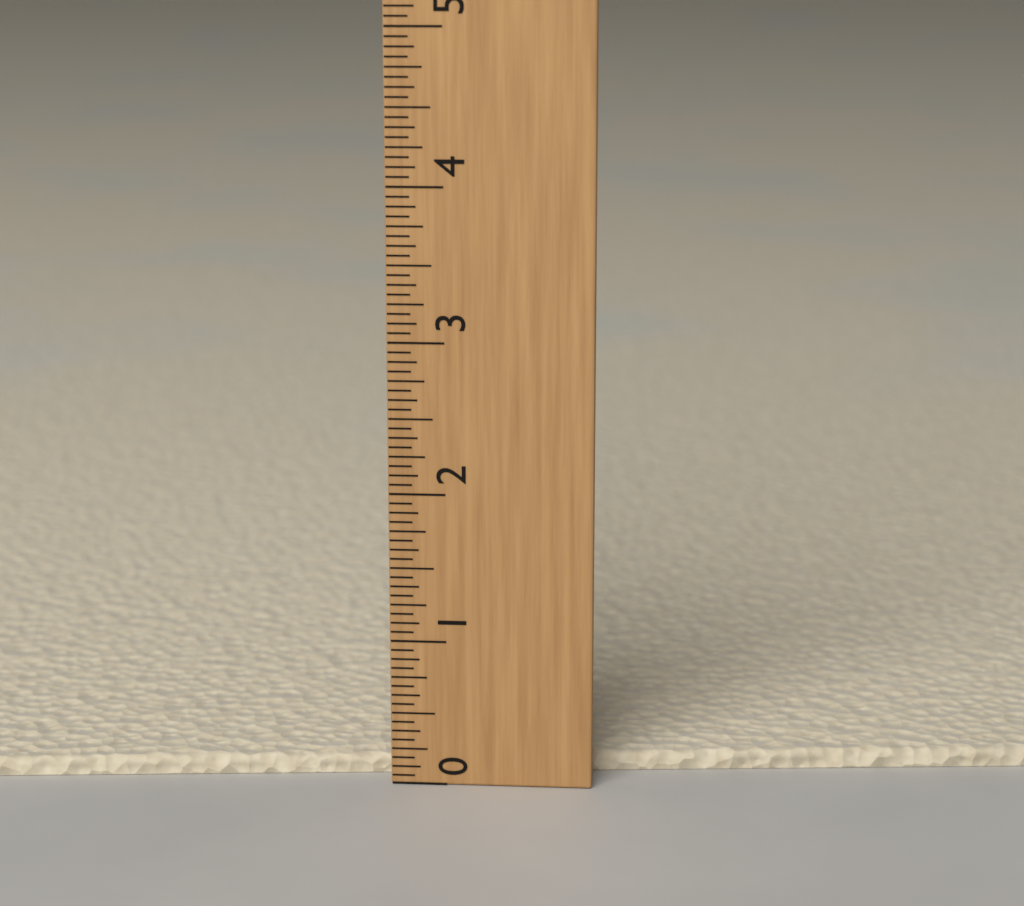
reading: 0.1250 (no unit)
